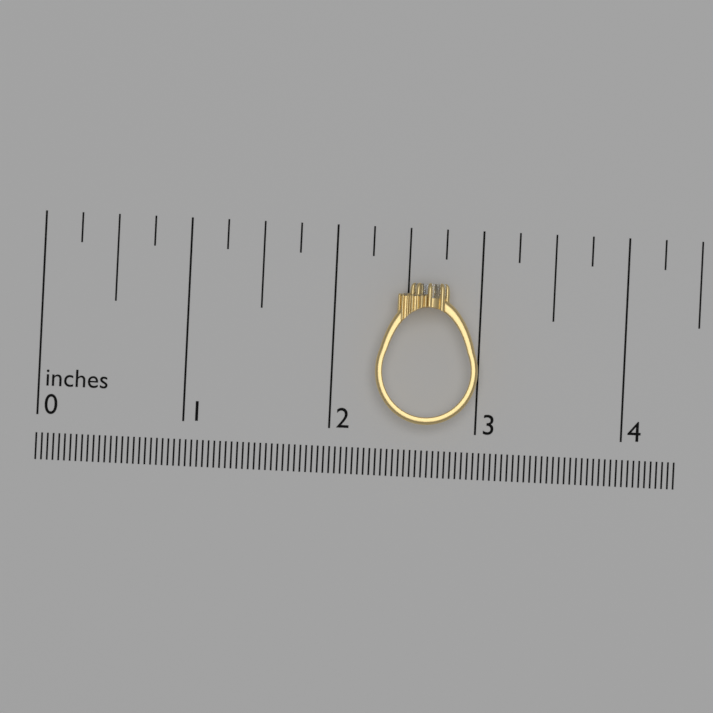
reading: 3.00 in
